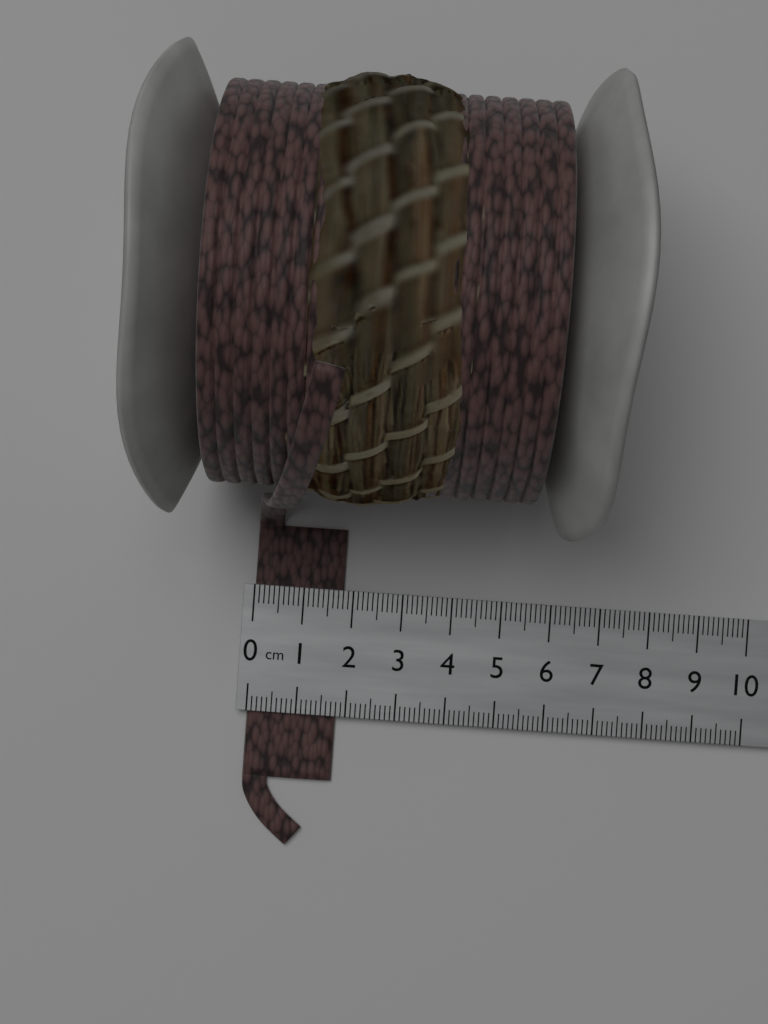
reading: 1.8 cm
